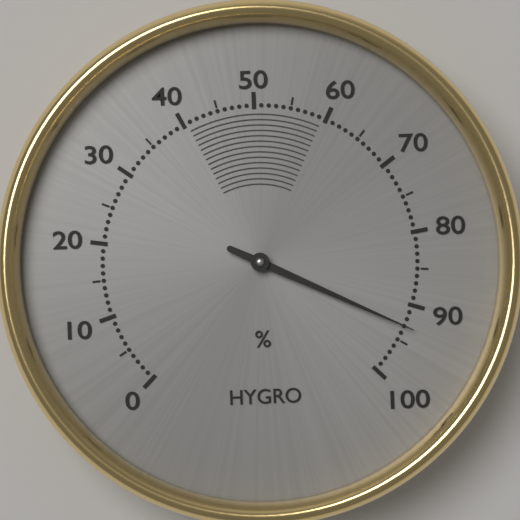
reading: 93 %
